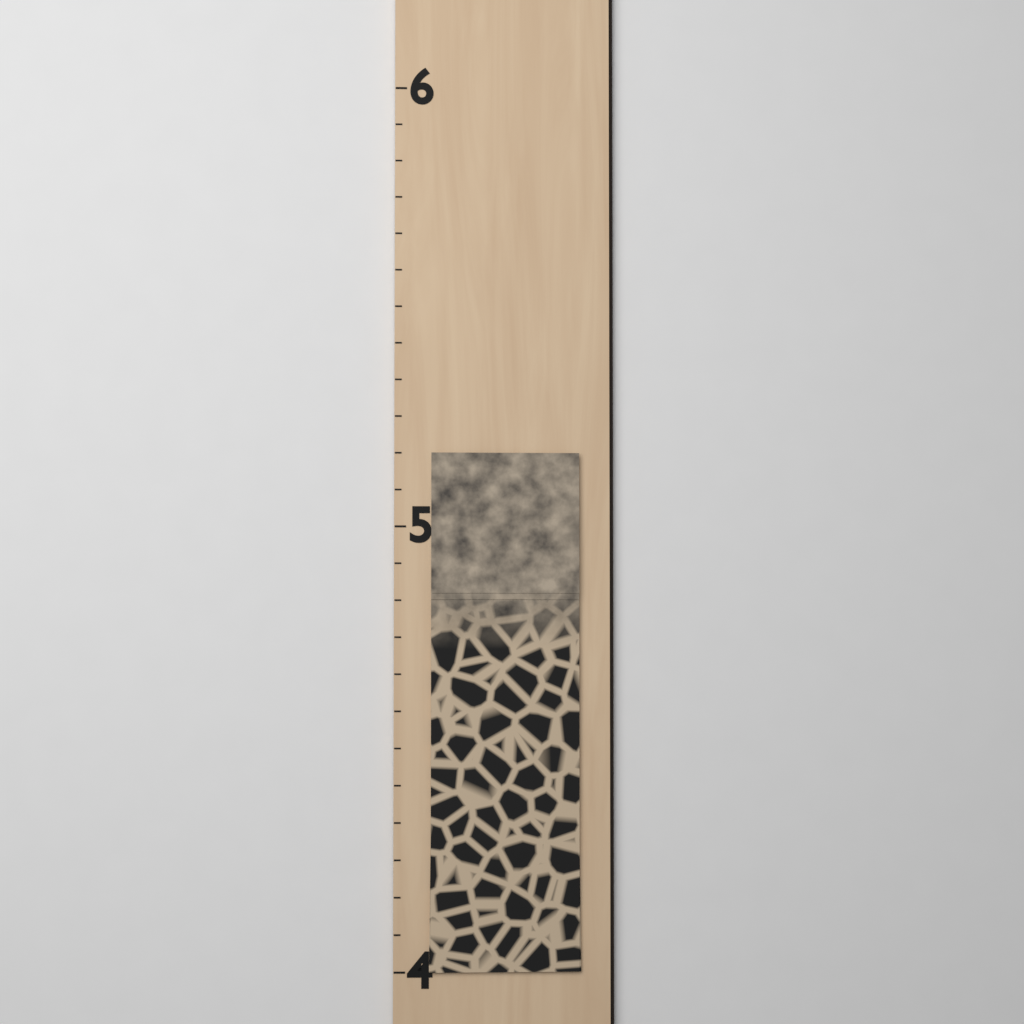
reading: 5.166667 (no unit)
